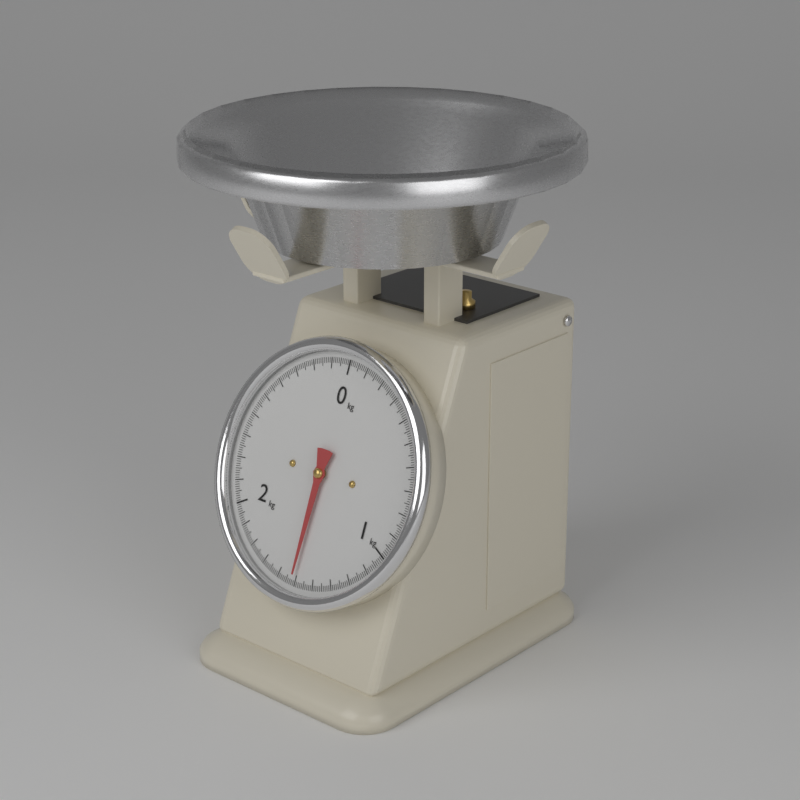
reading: 1.51 kg
